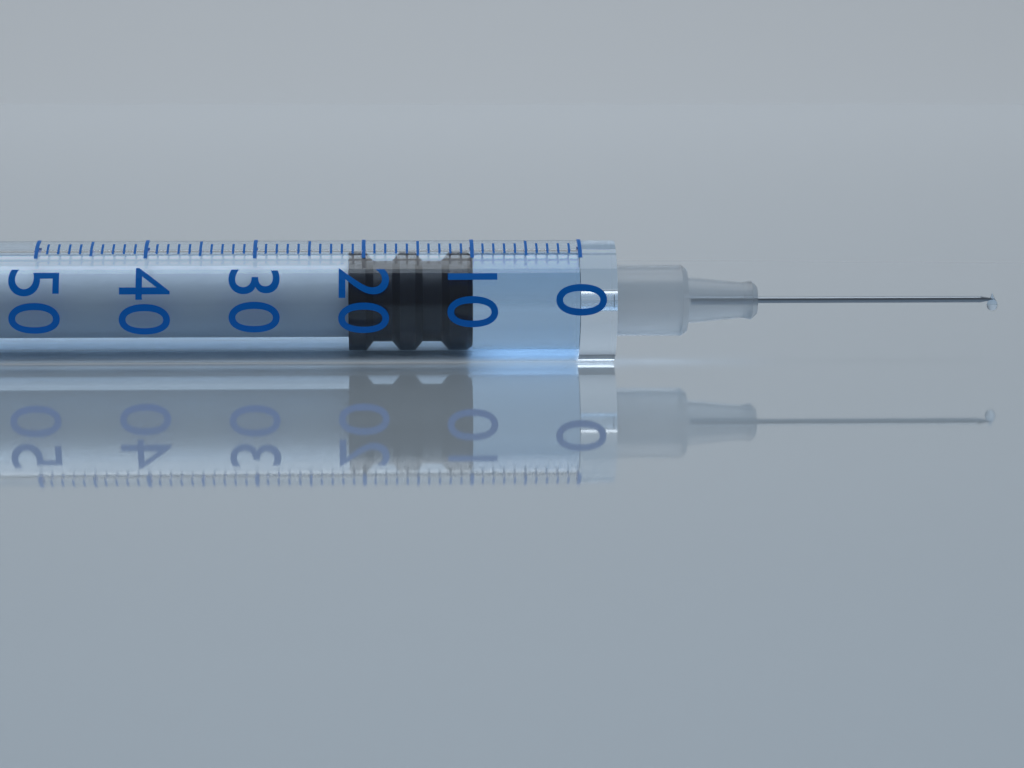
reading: 10 (no unit)
